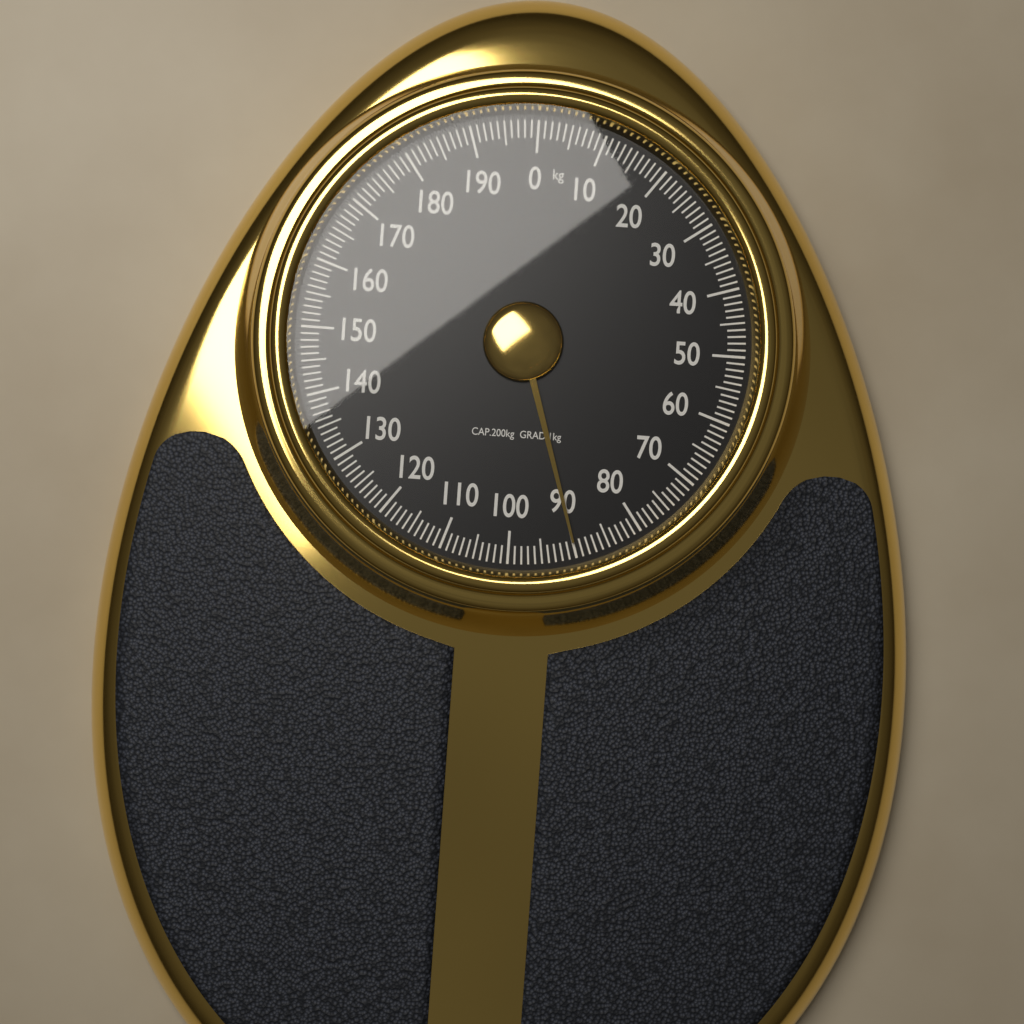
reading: 90 kg
